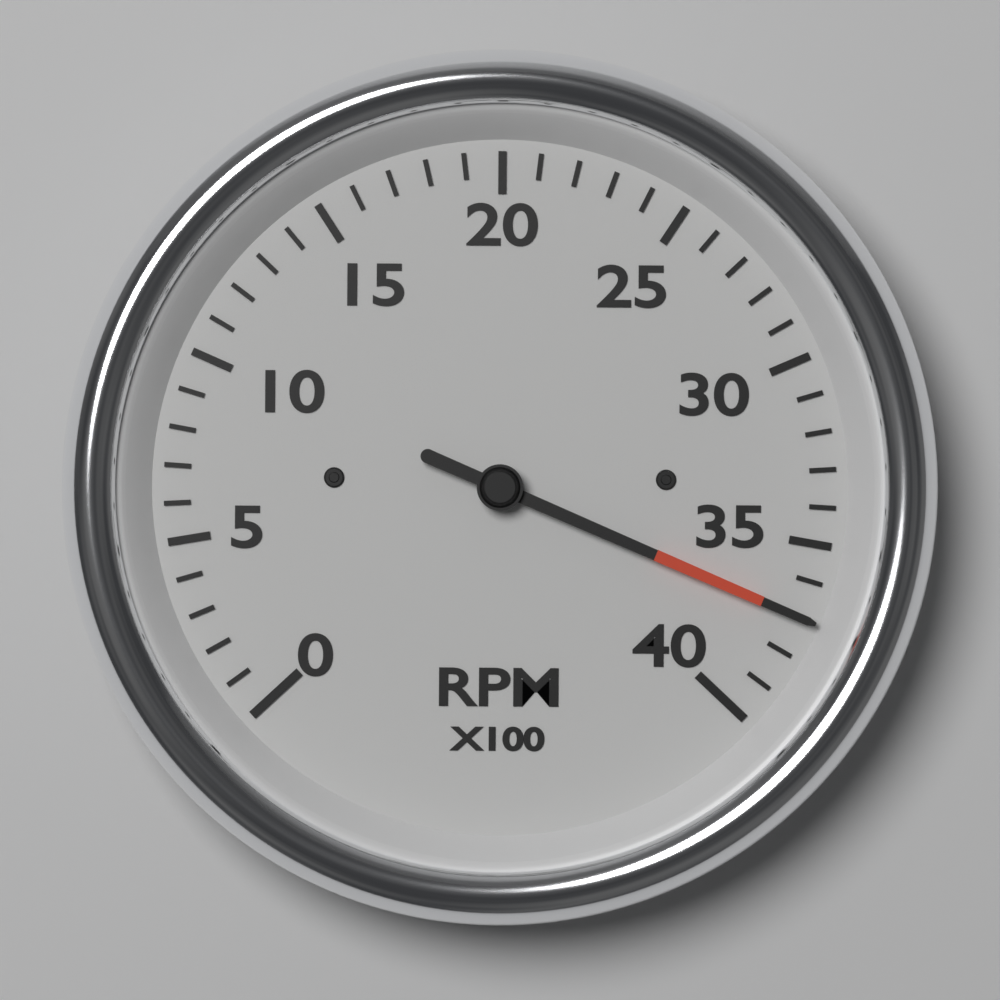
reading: 3700 RPM
